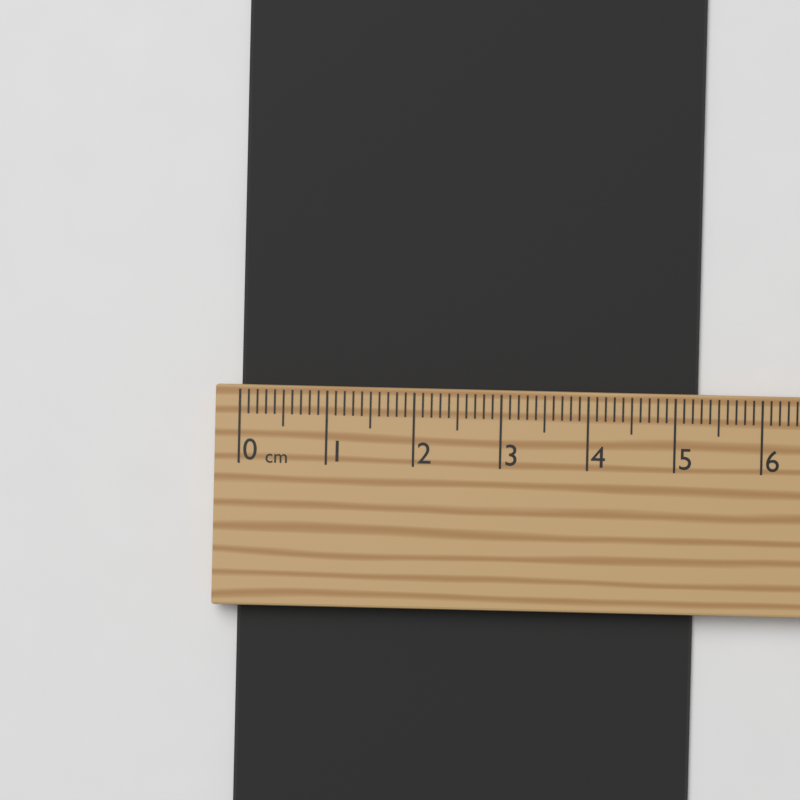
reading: 5.3 cm
